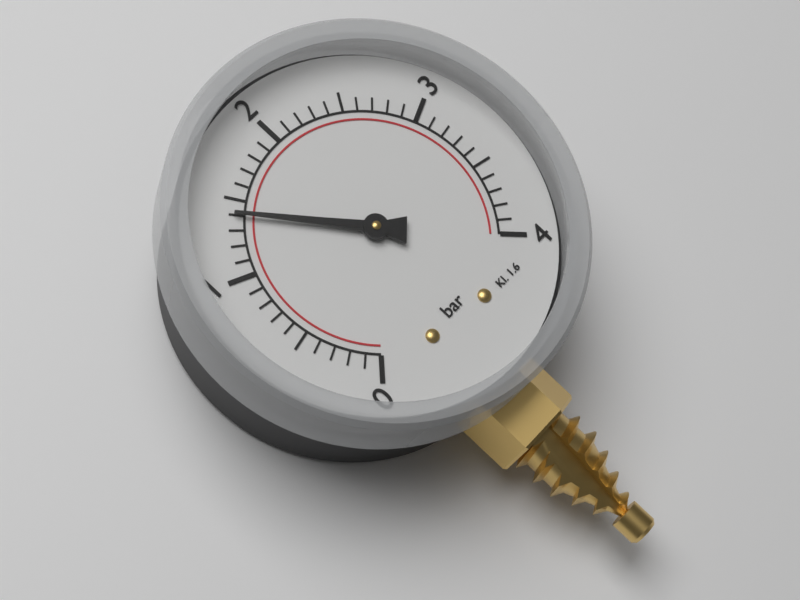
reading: 1.4 bar
